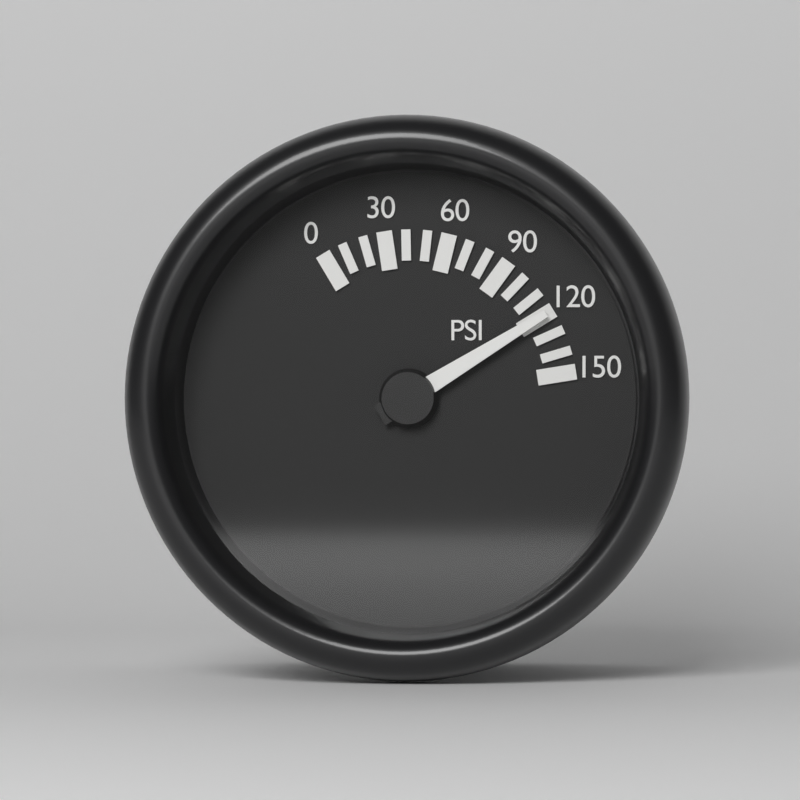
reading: 120 psi
